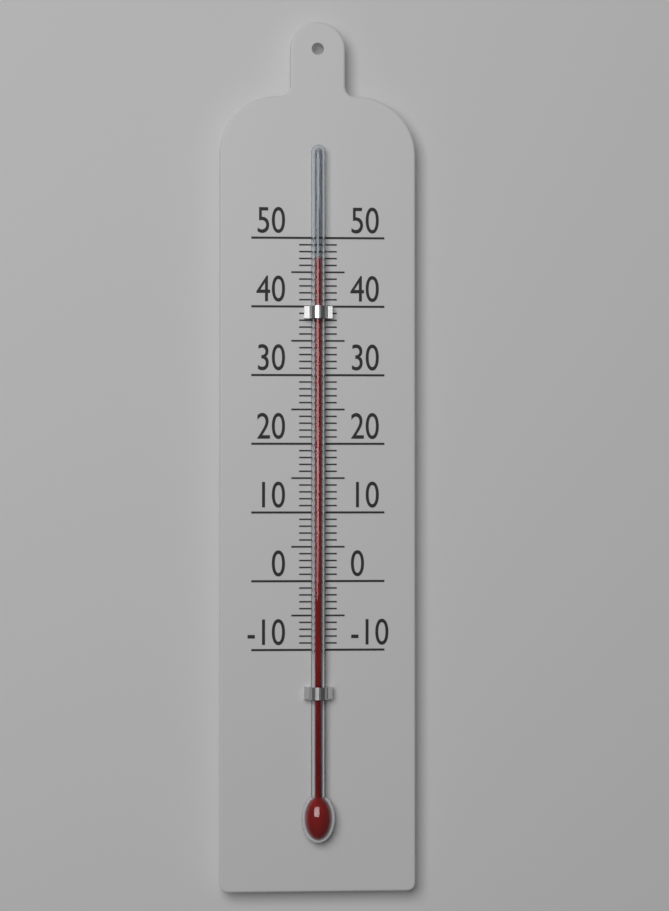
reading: 47 (no unit)
